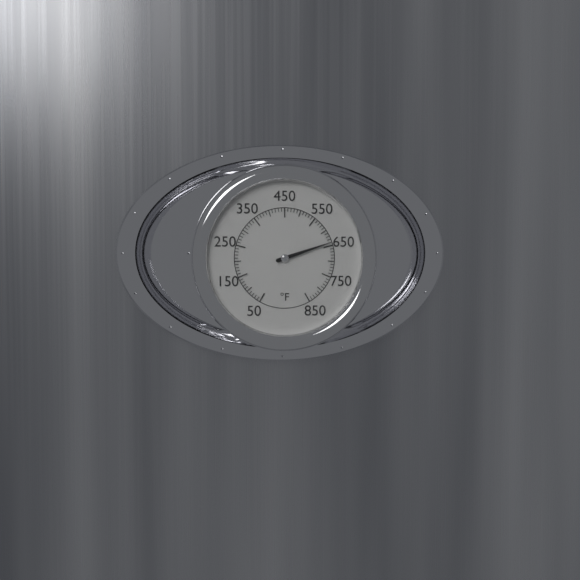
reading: 640 °F
